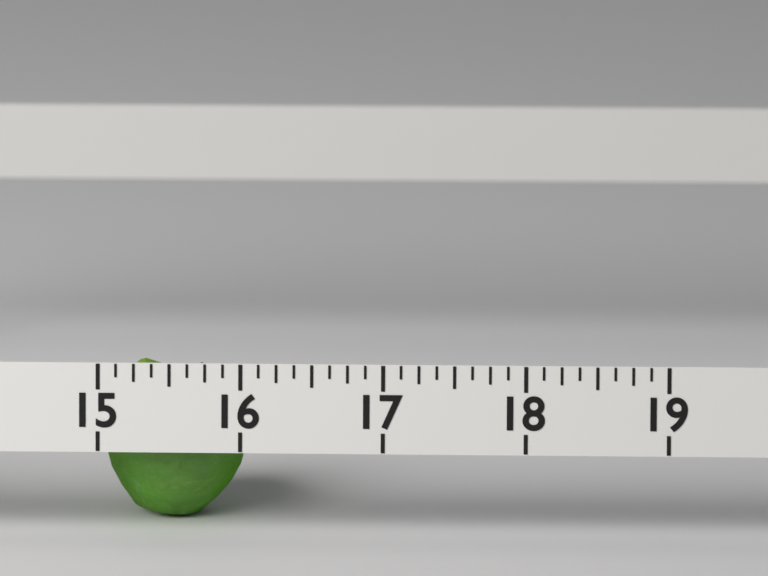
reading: 16.000 (no unit)
